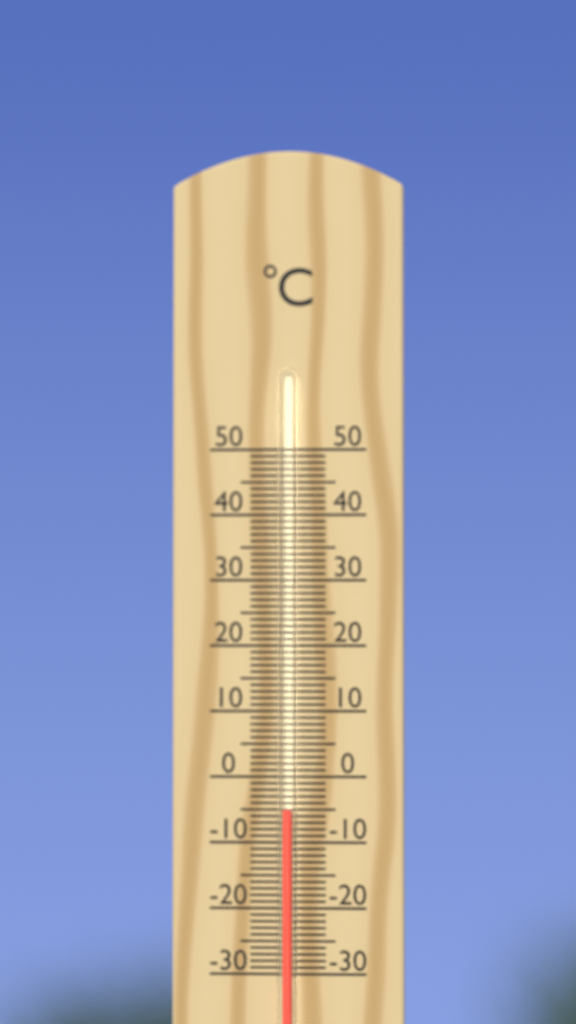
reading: -5 °C
